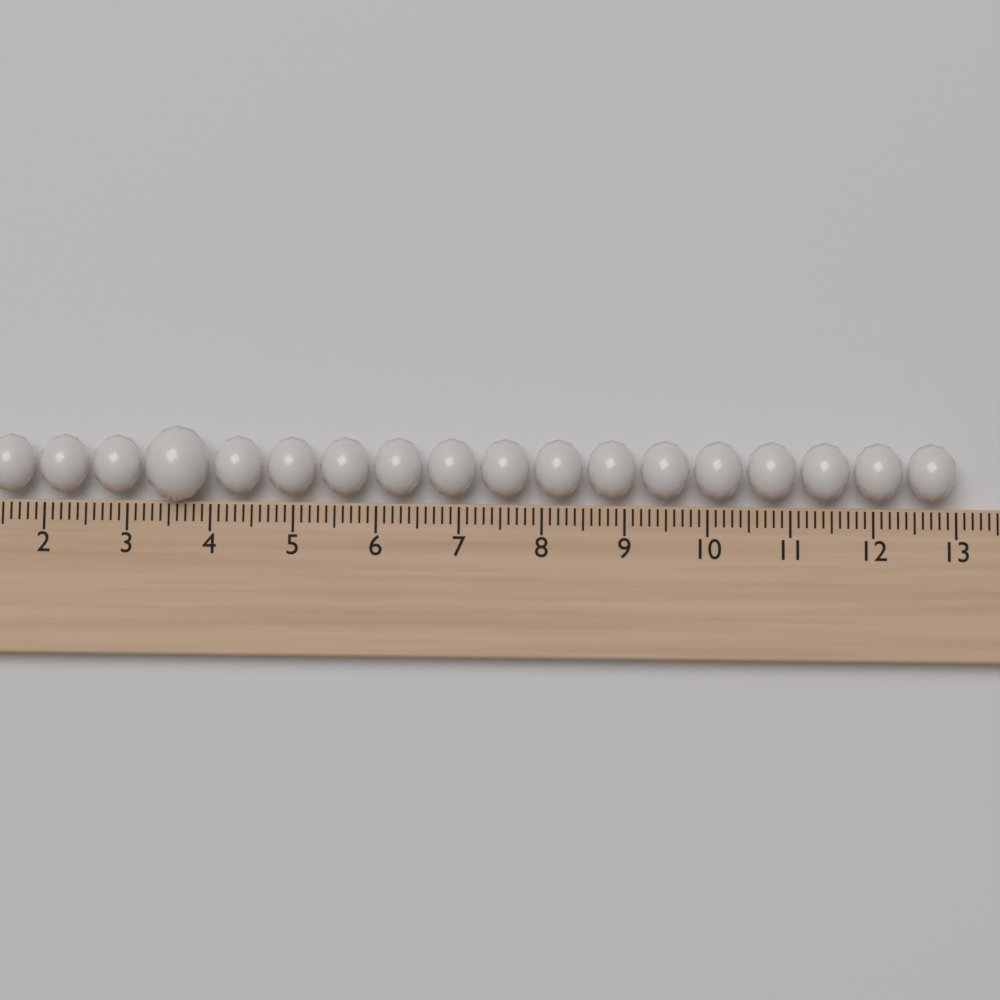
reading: 13.0 (no unit)
